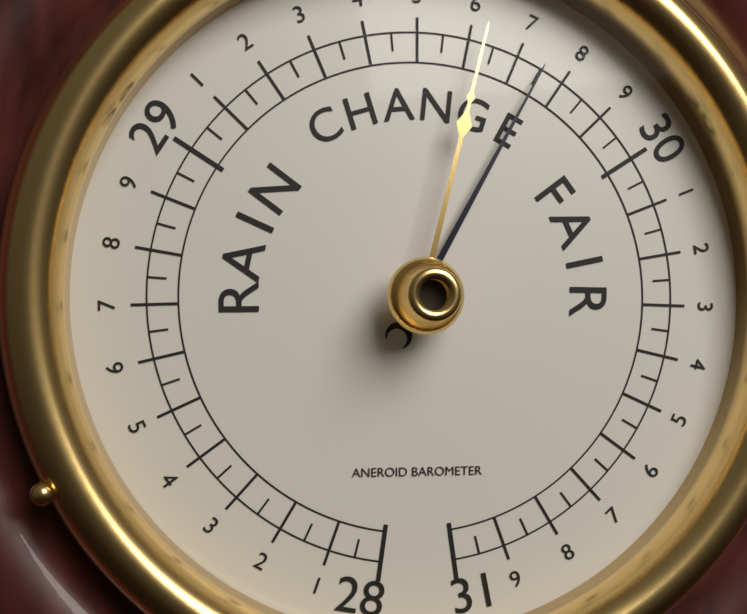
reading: 29.75 (no unit)
